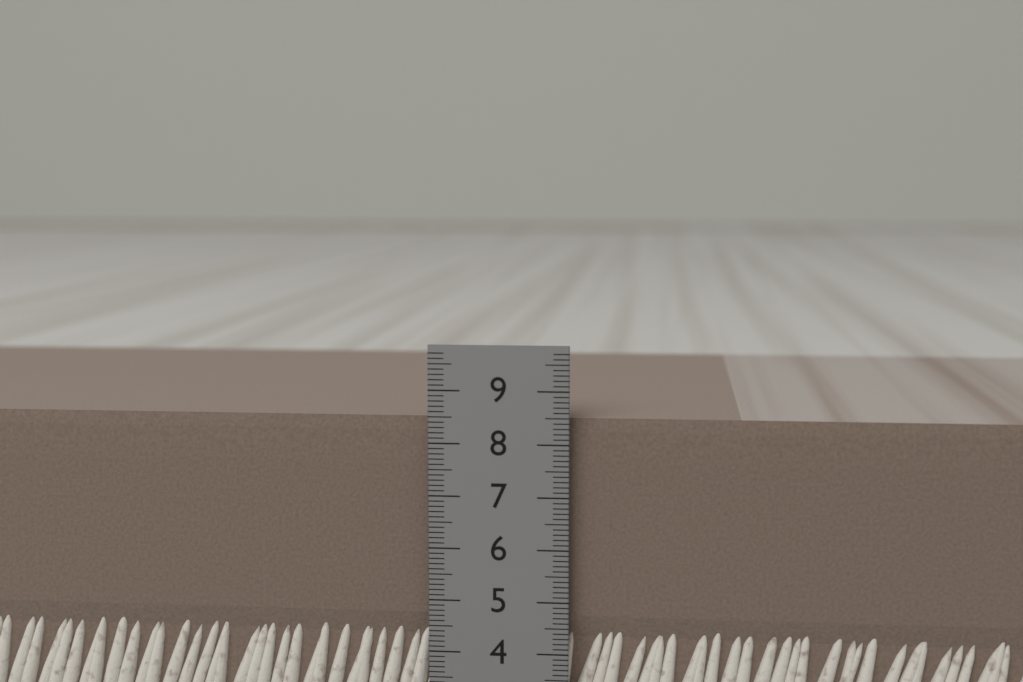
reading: 8.5 cm
